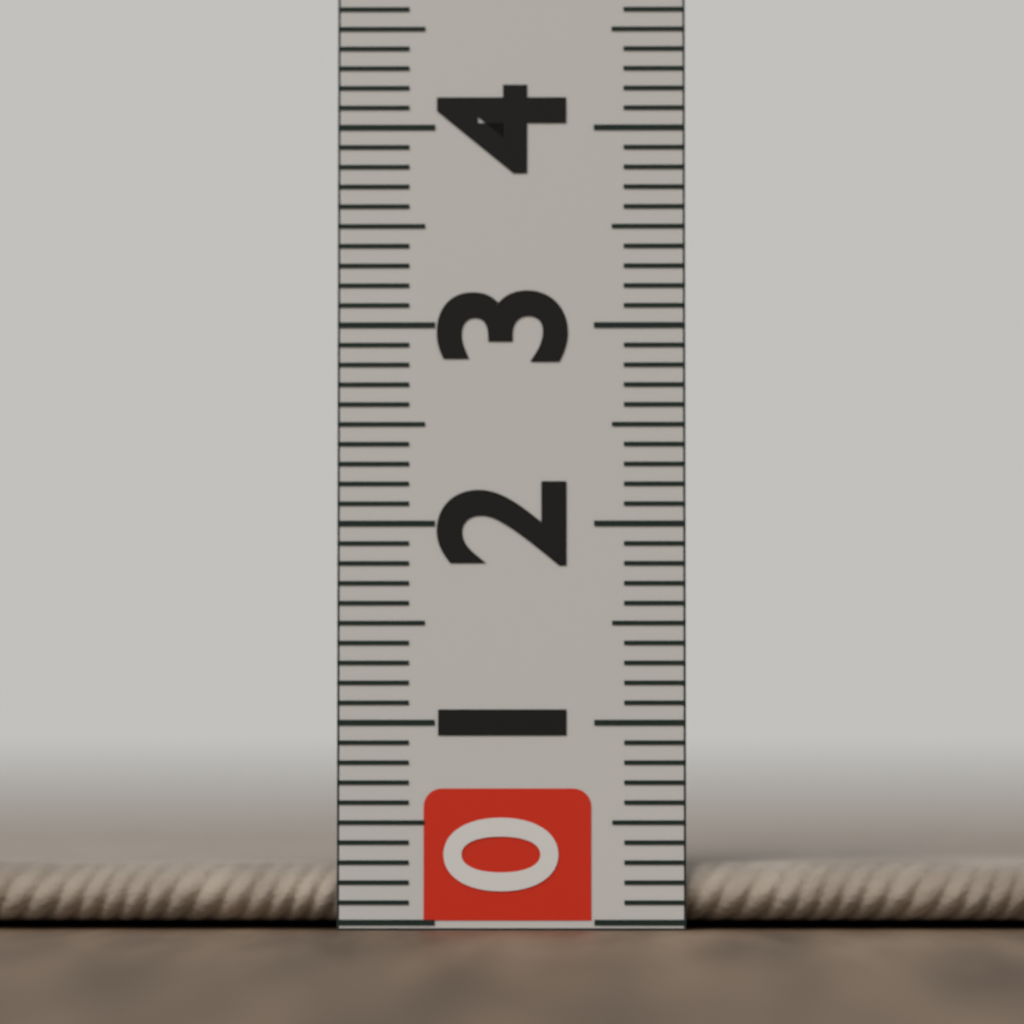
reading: 0.3 (no unit)
